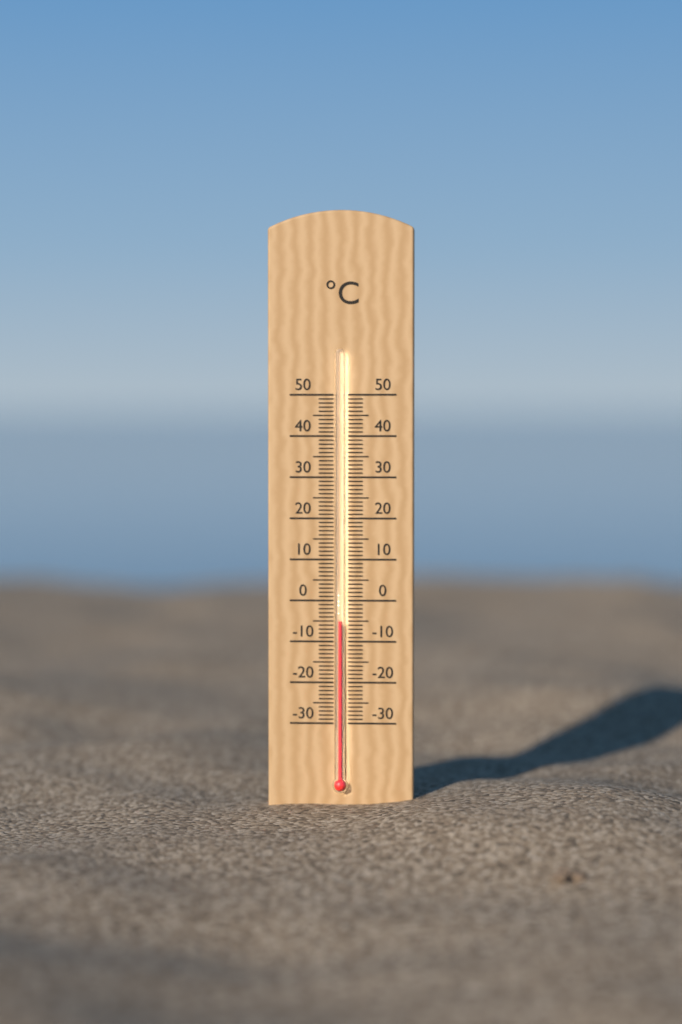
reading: -5 °C
